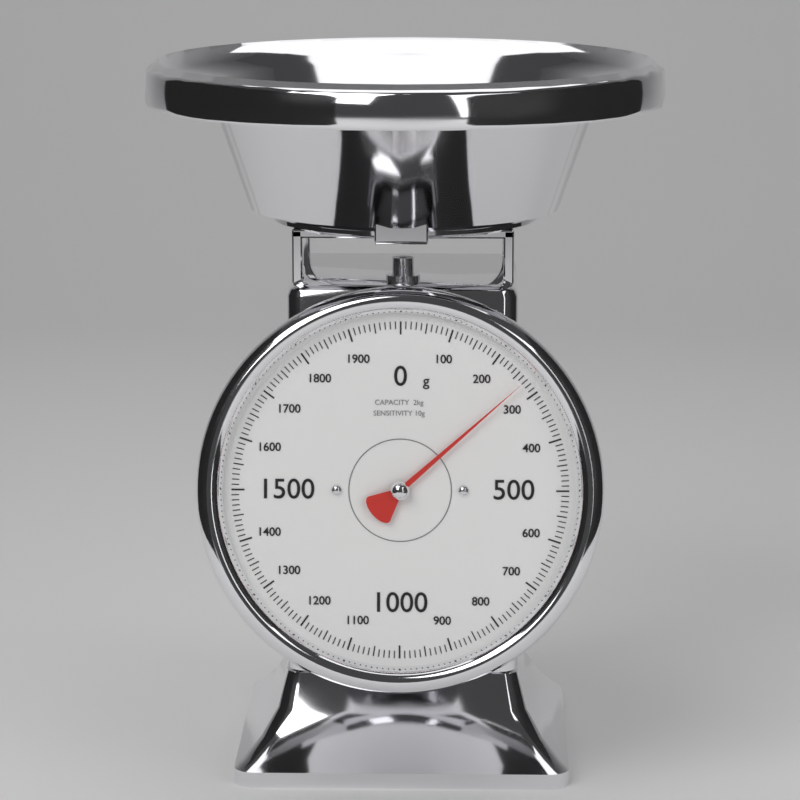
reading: 270 g
